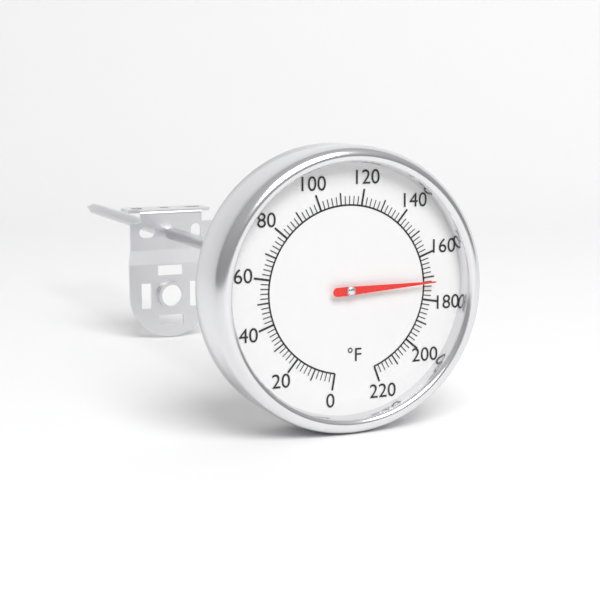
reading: 172 °F
